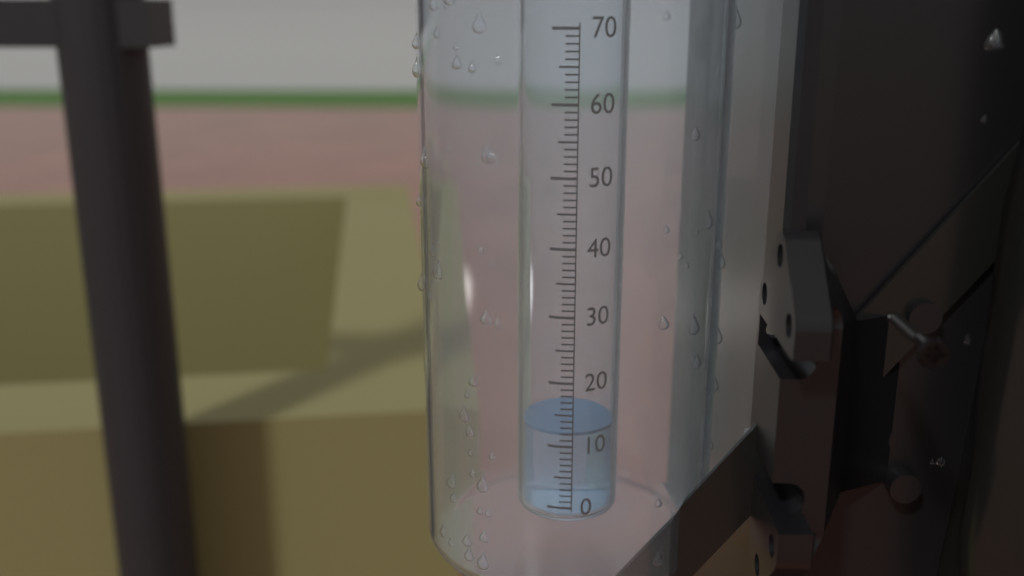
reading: 12 (no unit)
